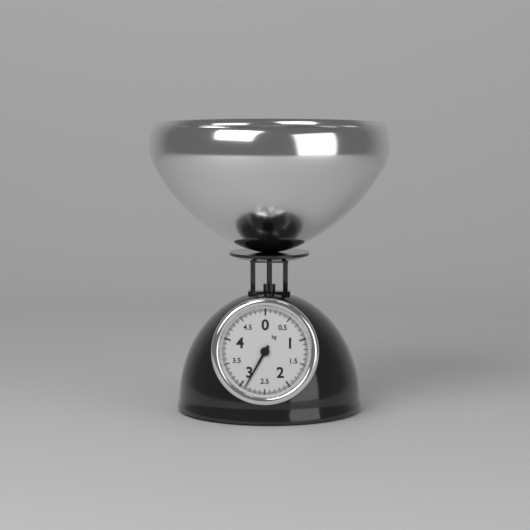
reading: 2.900 kg
